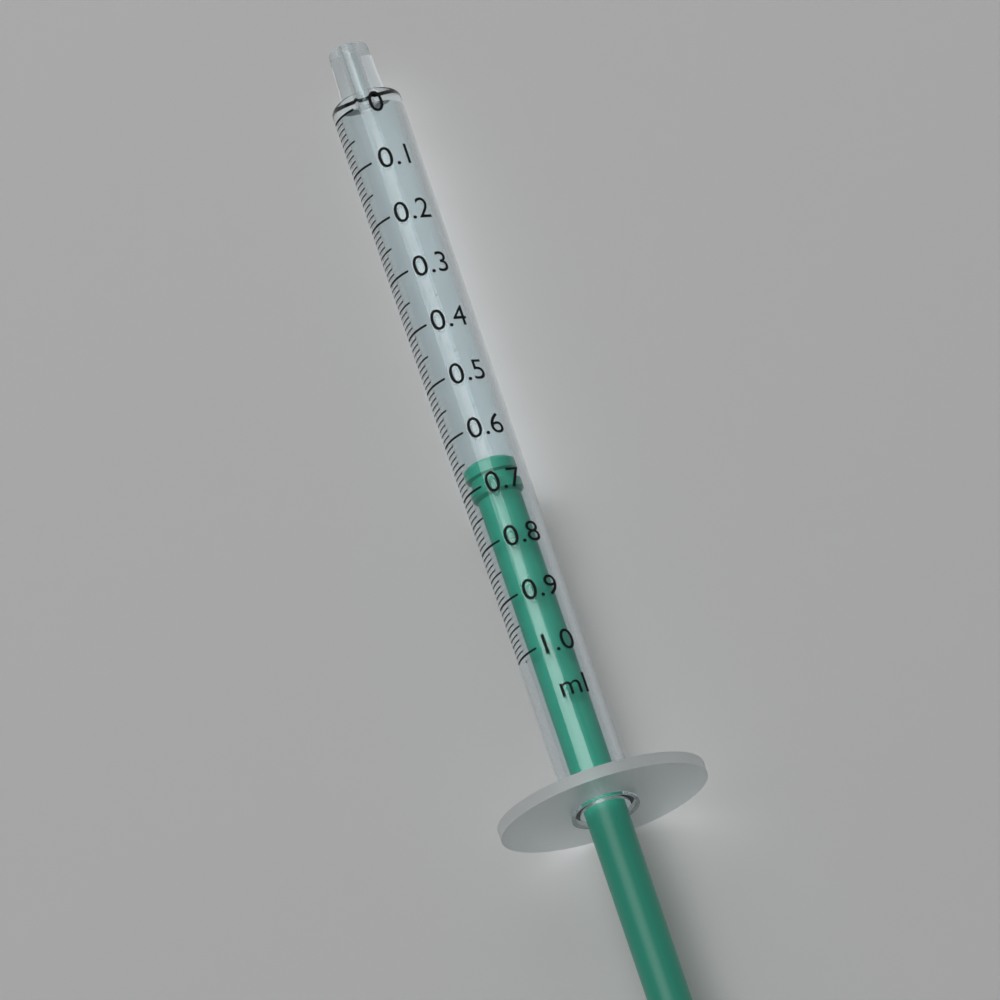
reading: 0.65 ml
